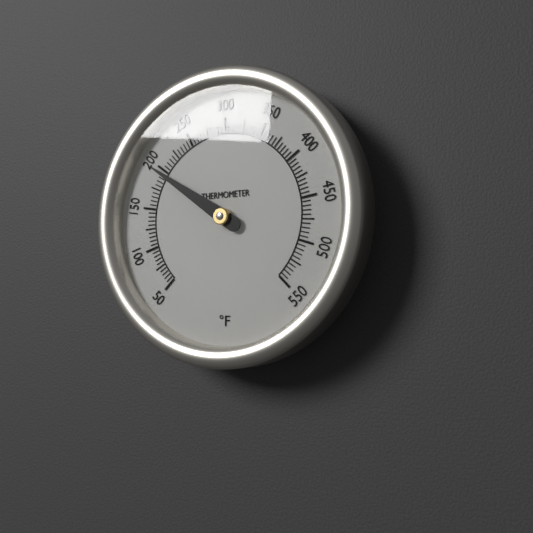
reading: 195 °F
